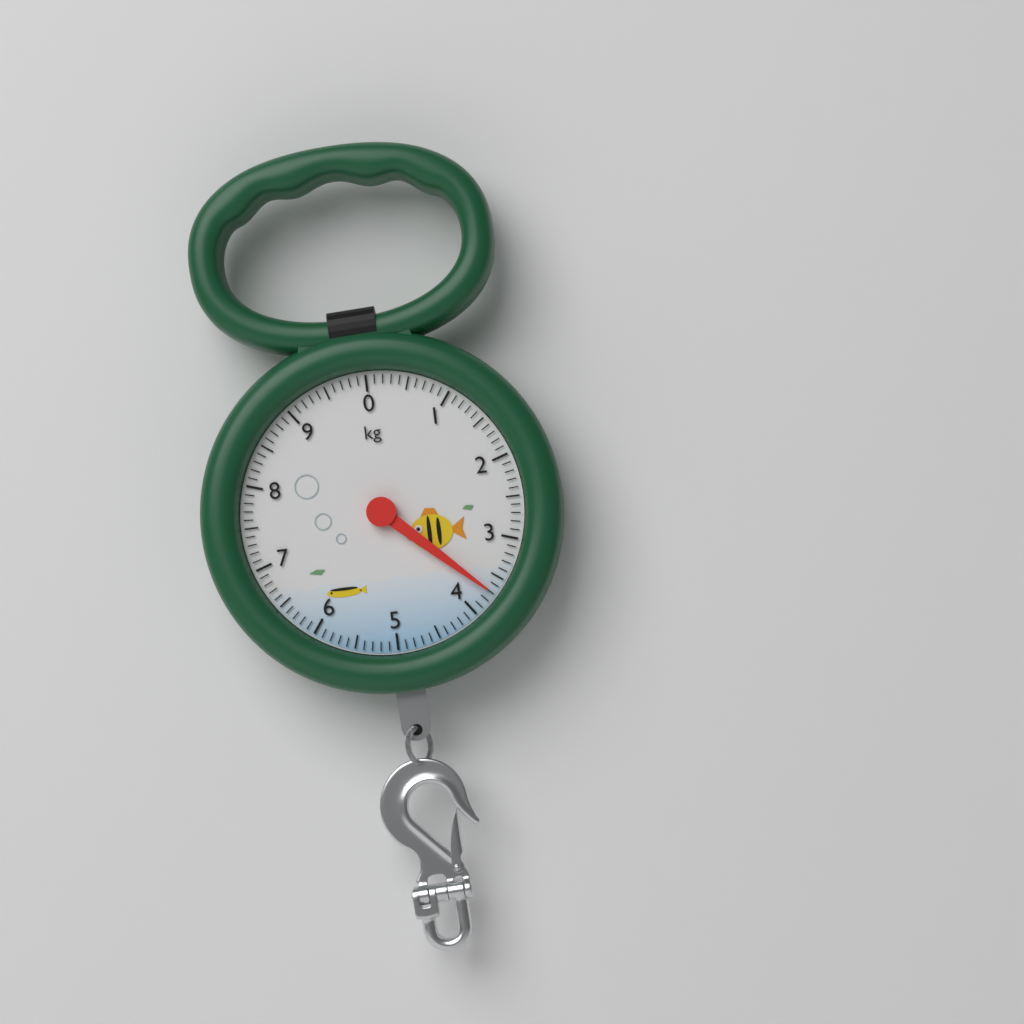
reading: 3.7 kg
